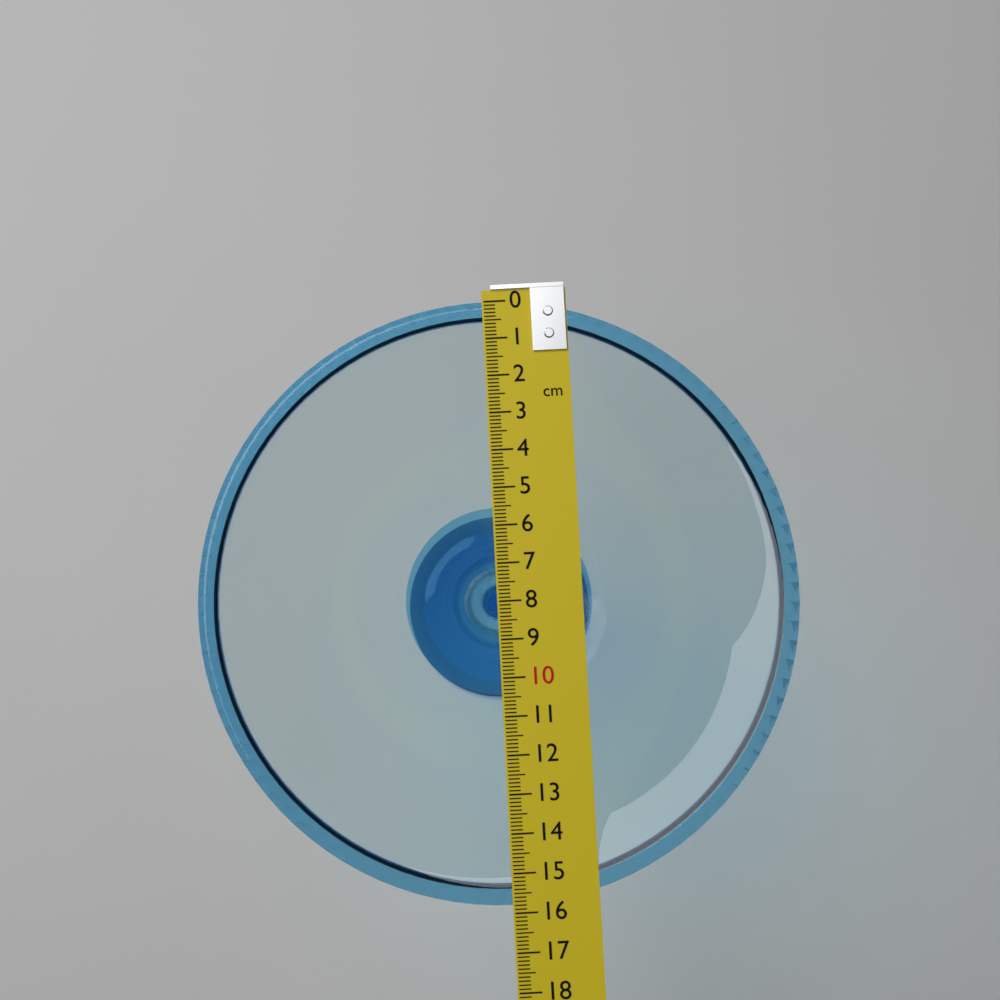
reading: 15.8 cm
